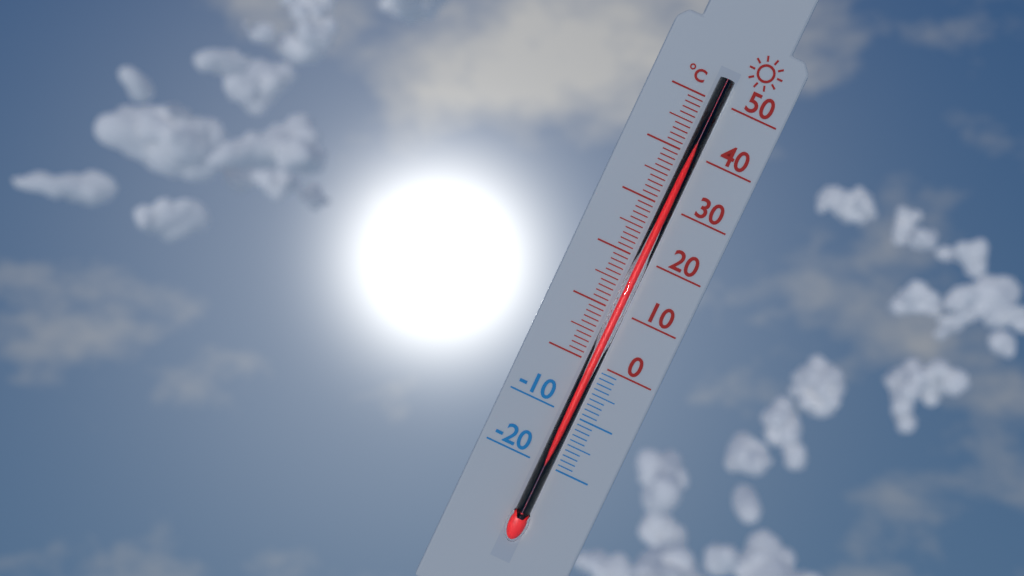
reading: 44 °C
